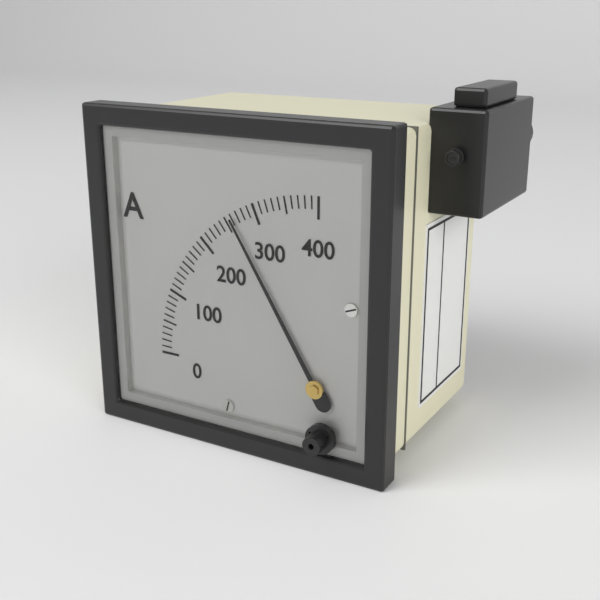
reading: 260 A
